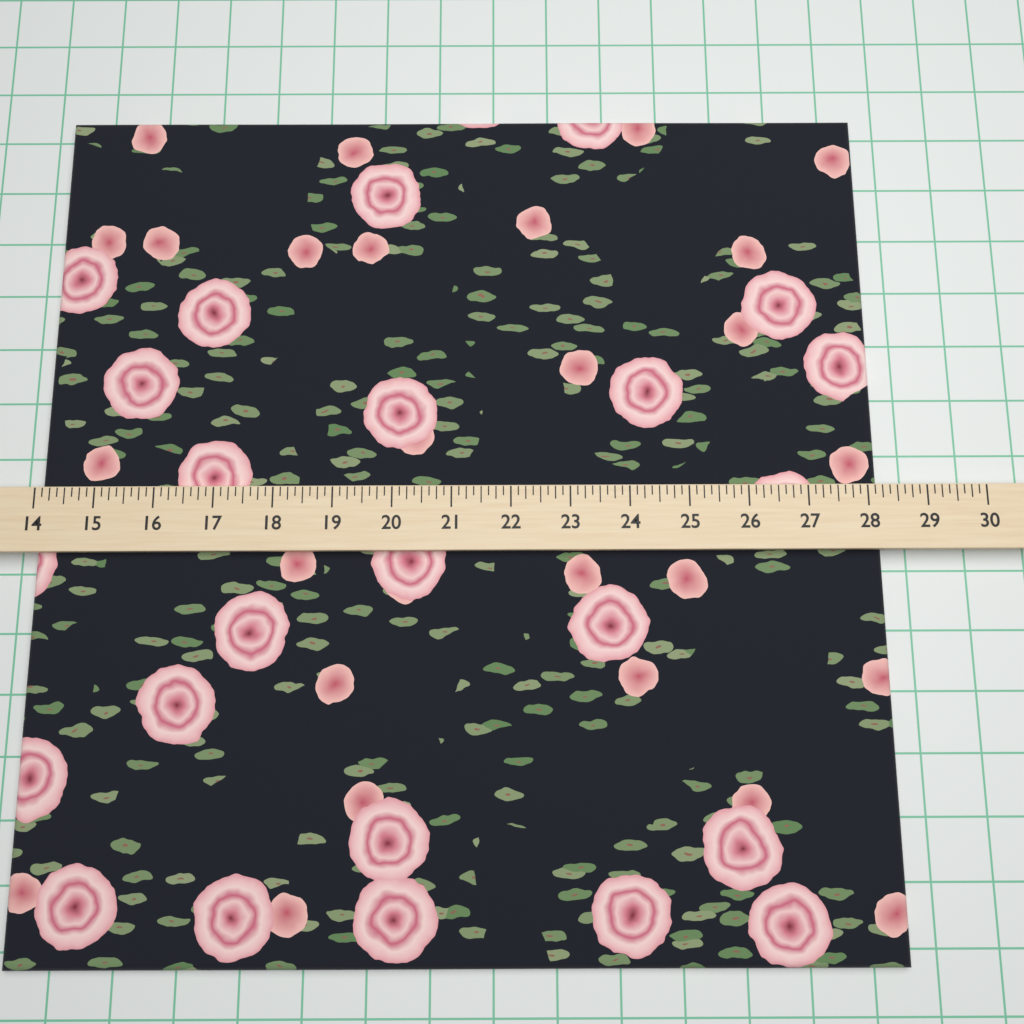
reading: 28.250 (no unit)
